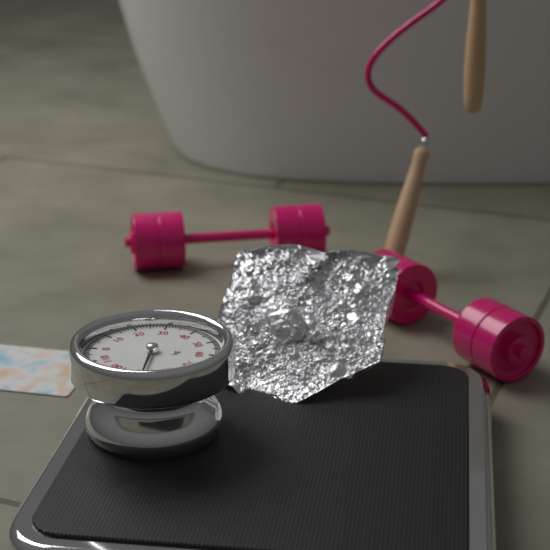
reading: 89 kg
